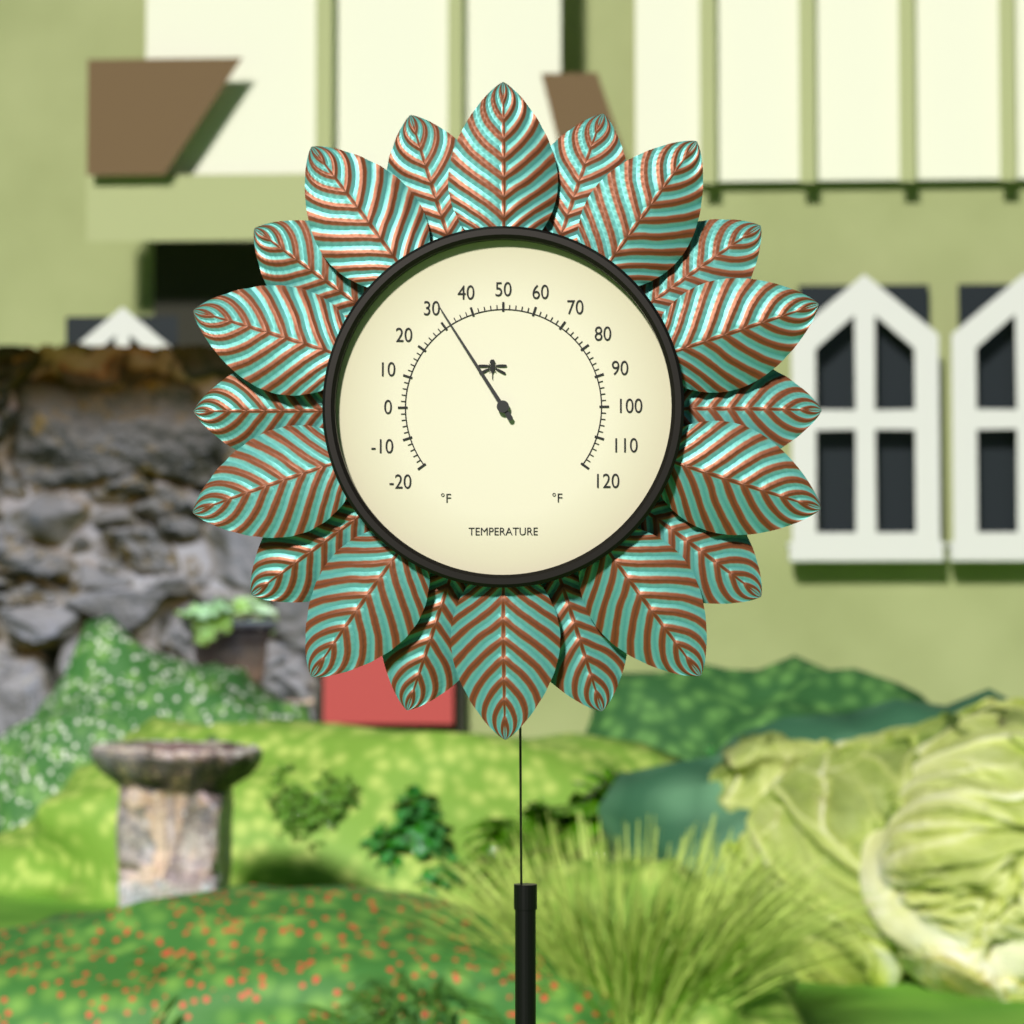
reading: 32 °F
